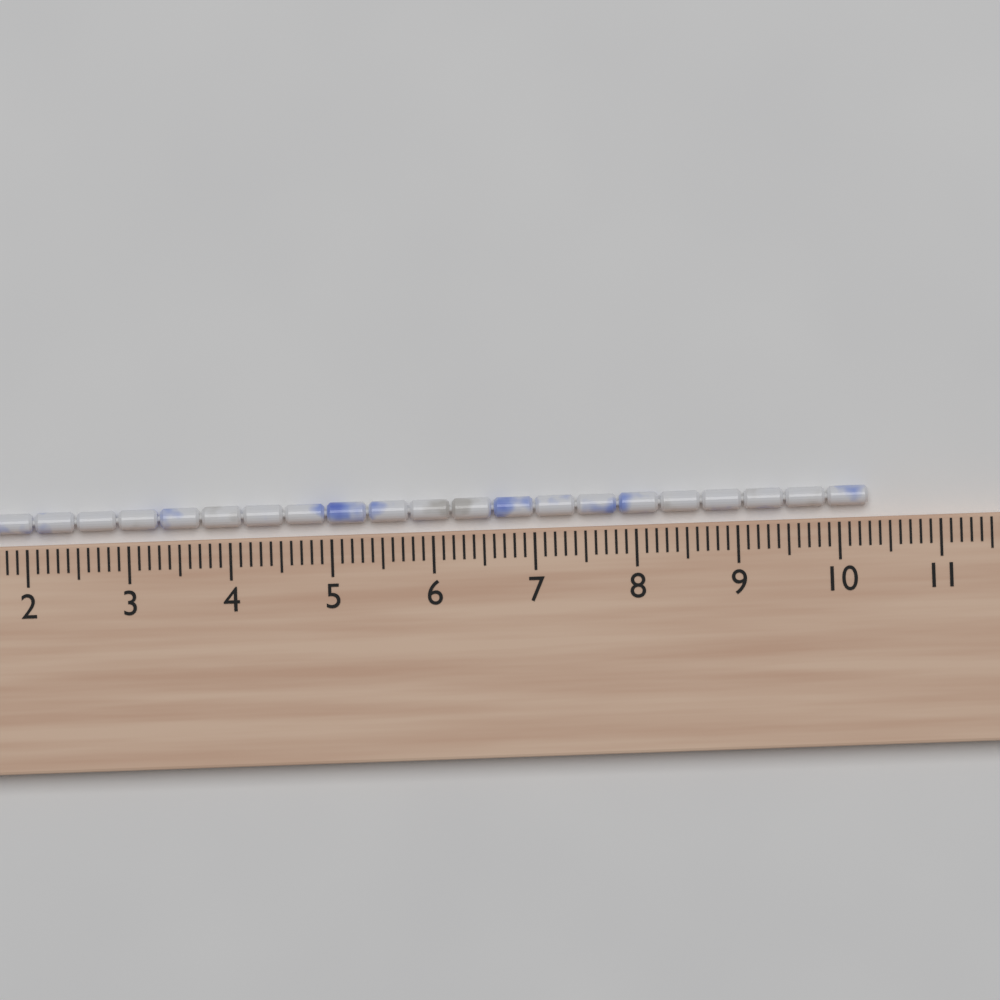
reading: 10.3 cm
